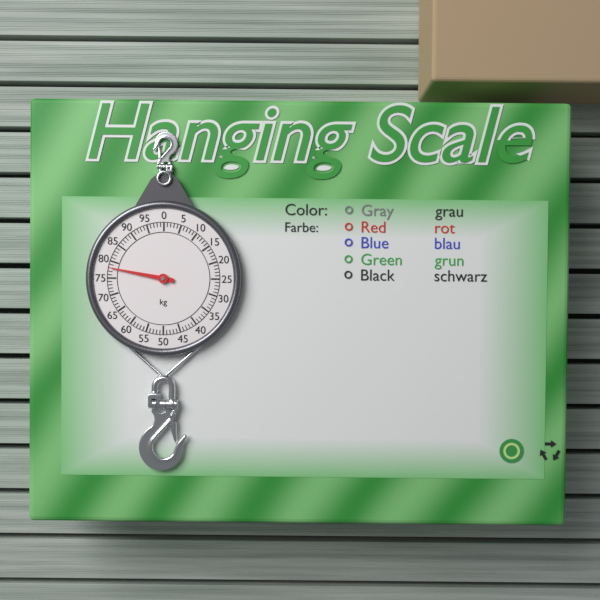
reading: 78 kg
